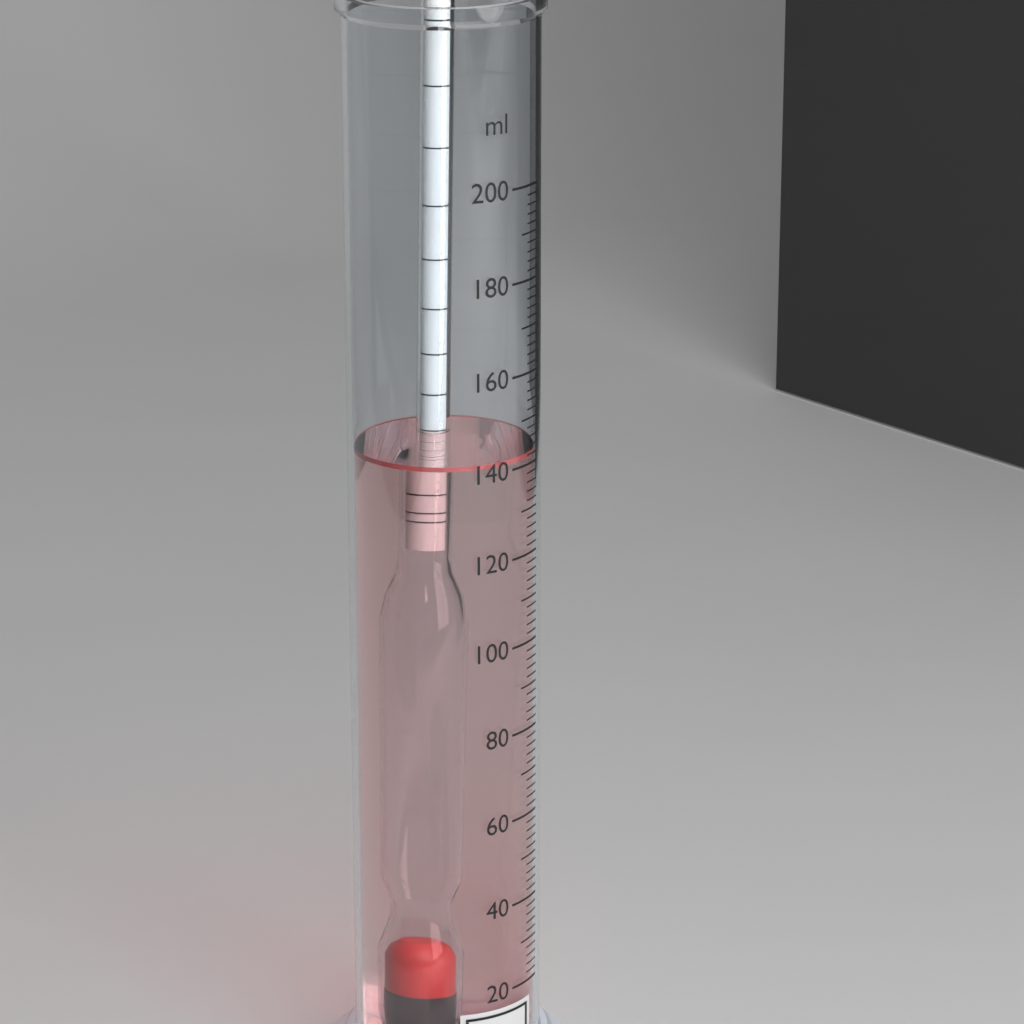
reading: 142 ml
